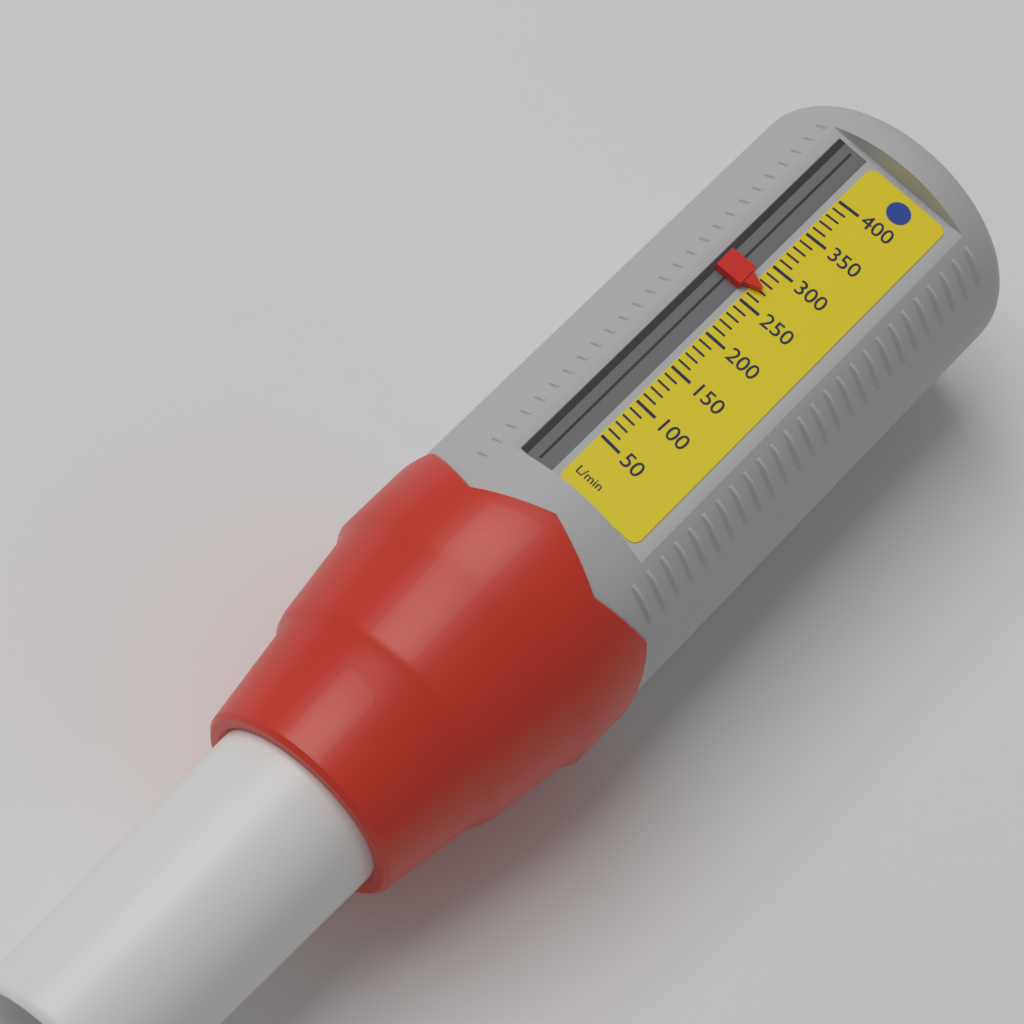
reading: 270 L/min
